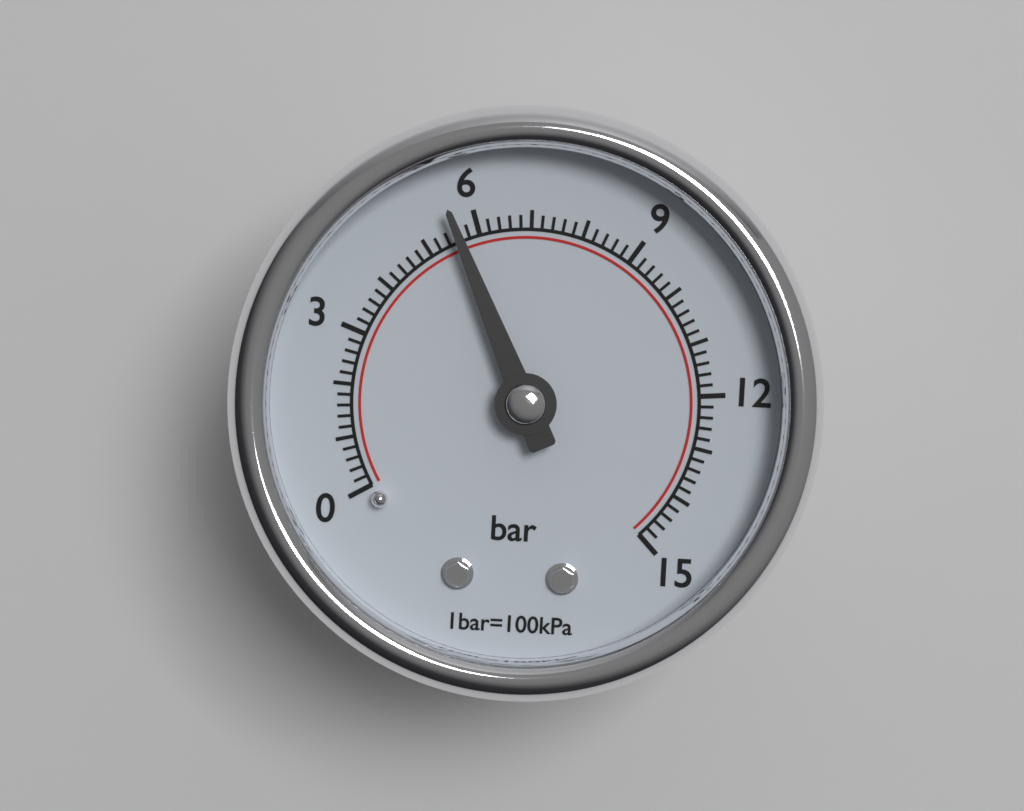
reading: 5.6 bar
